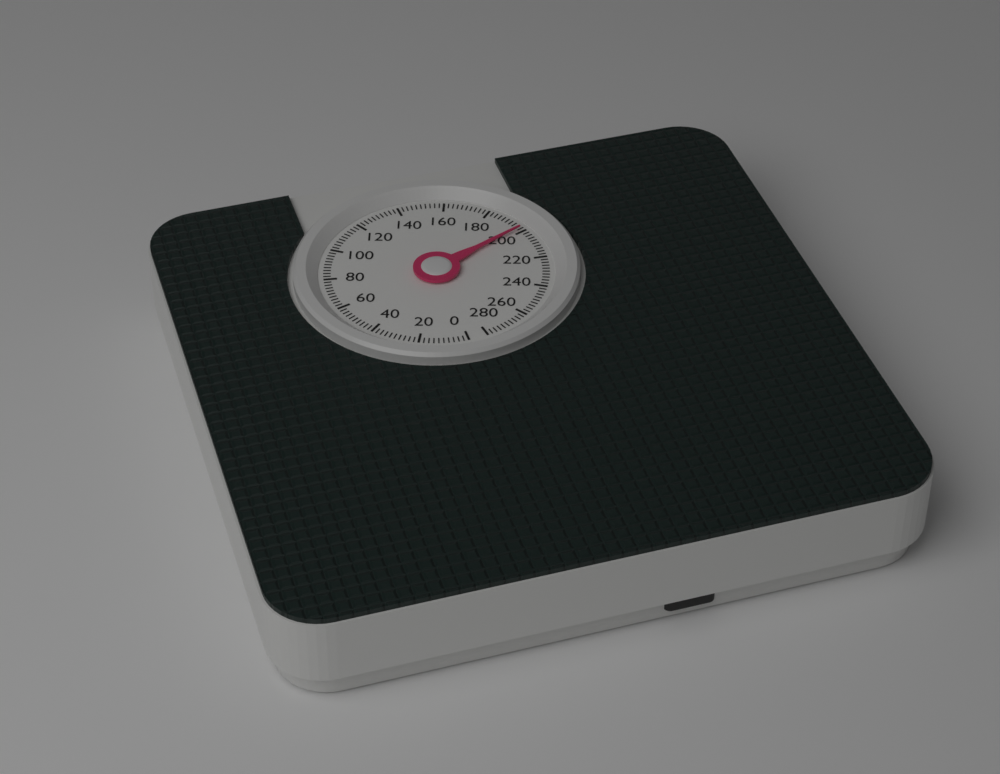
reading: 198 (no unit)
